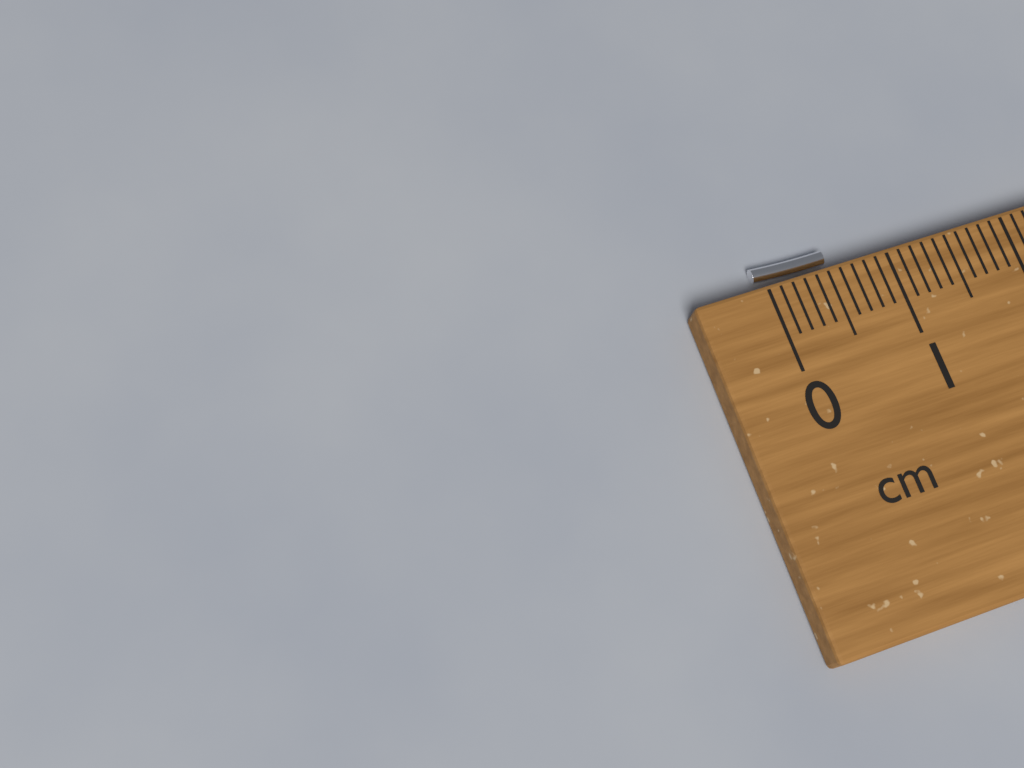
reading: 0.6 cm
